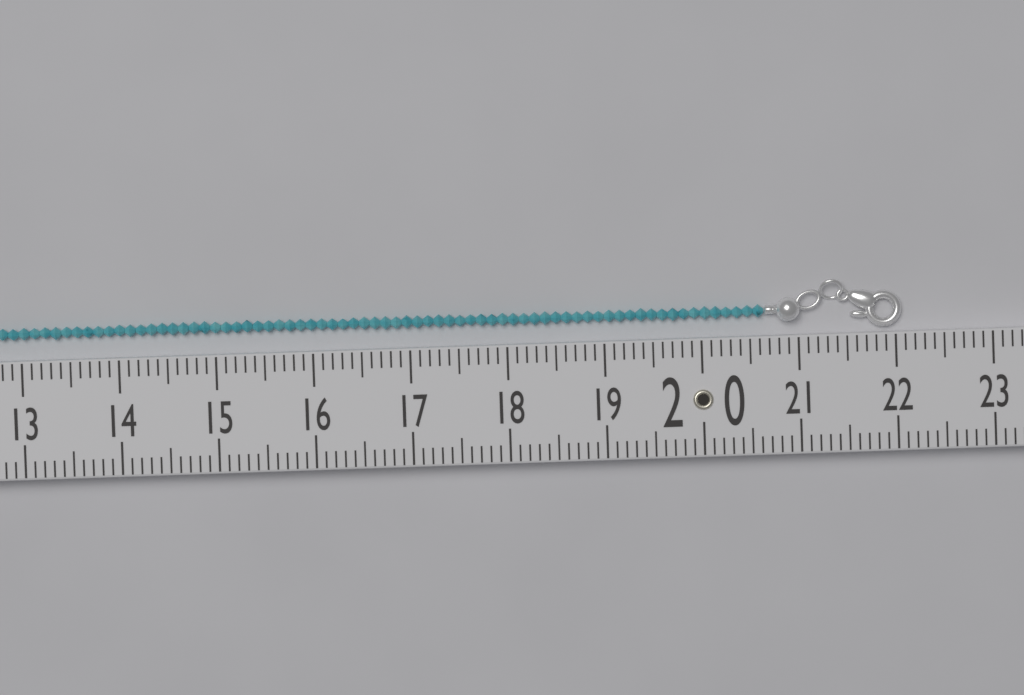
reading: 22.1 (no unit)
